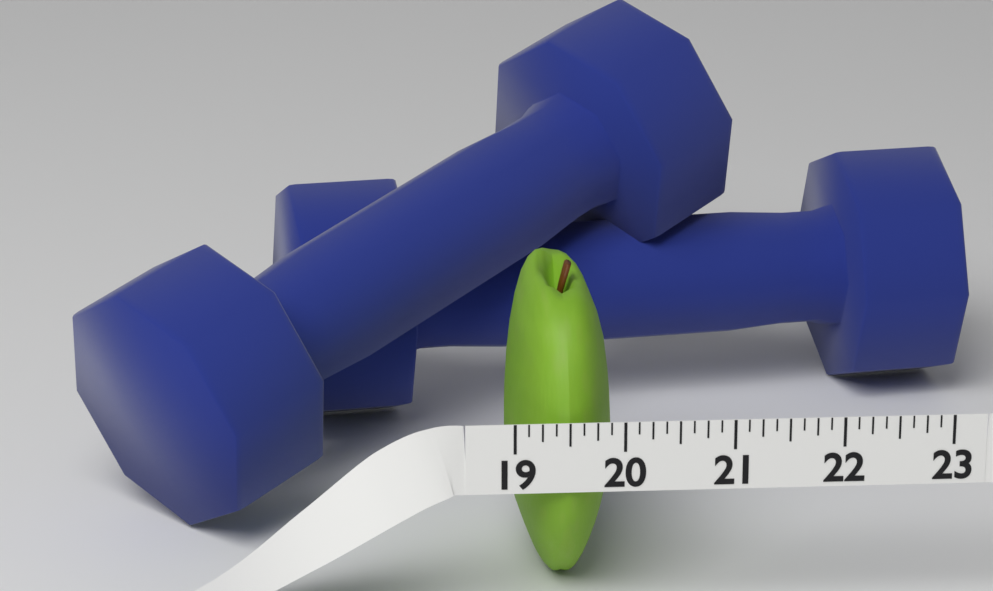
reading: 20.000 (no unit)
